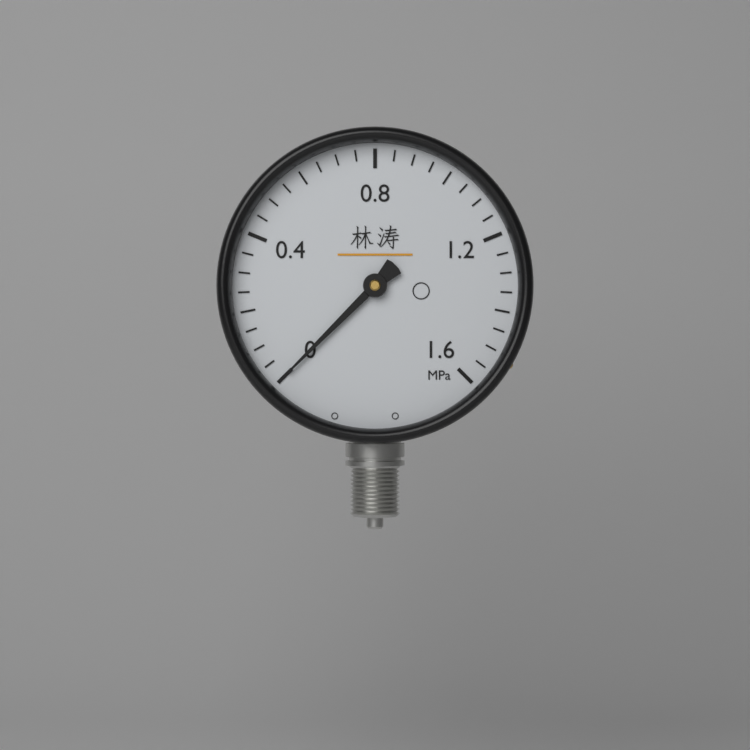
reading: 0.00 MPa
